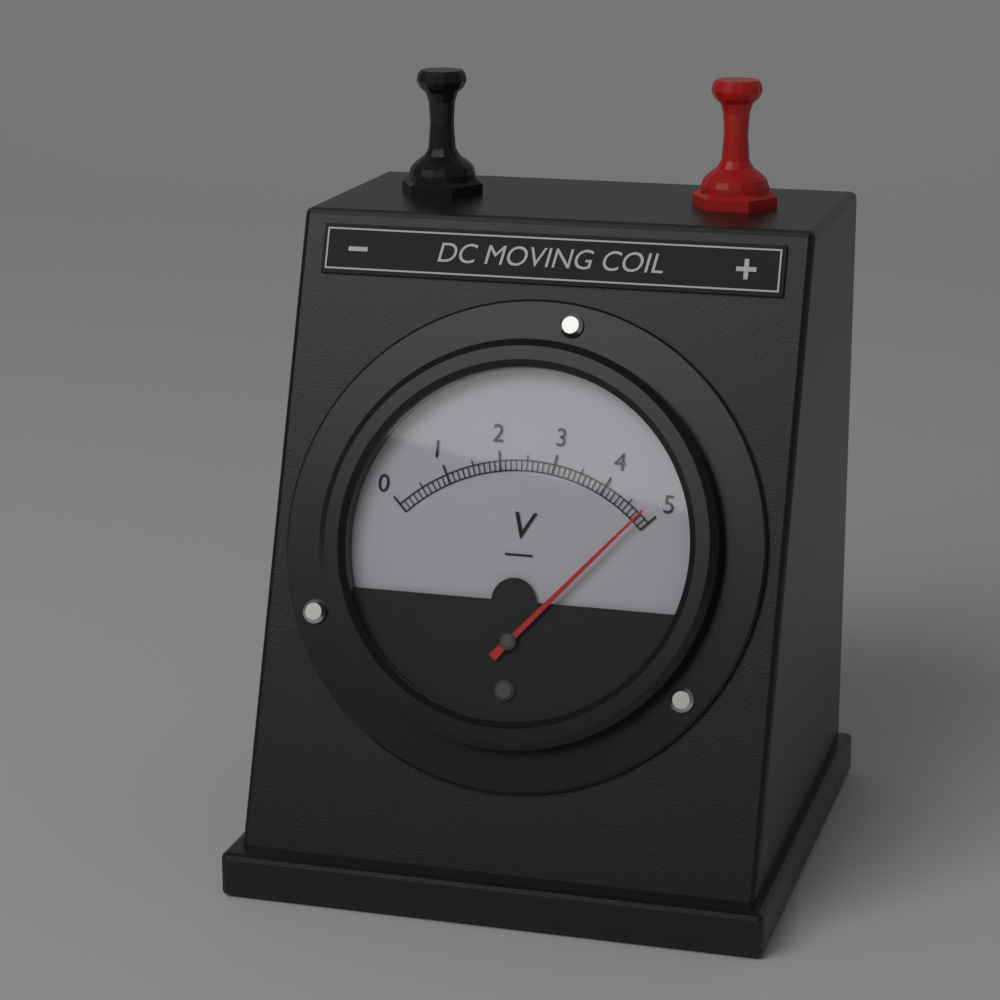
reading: 4.8 V
